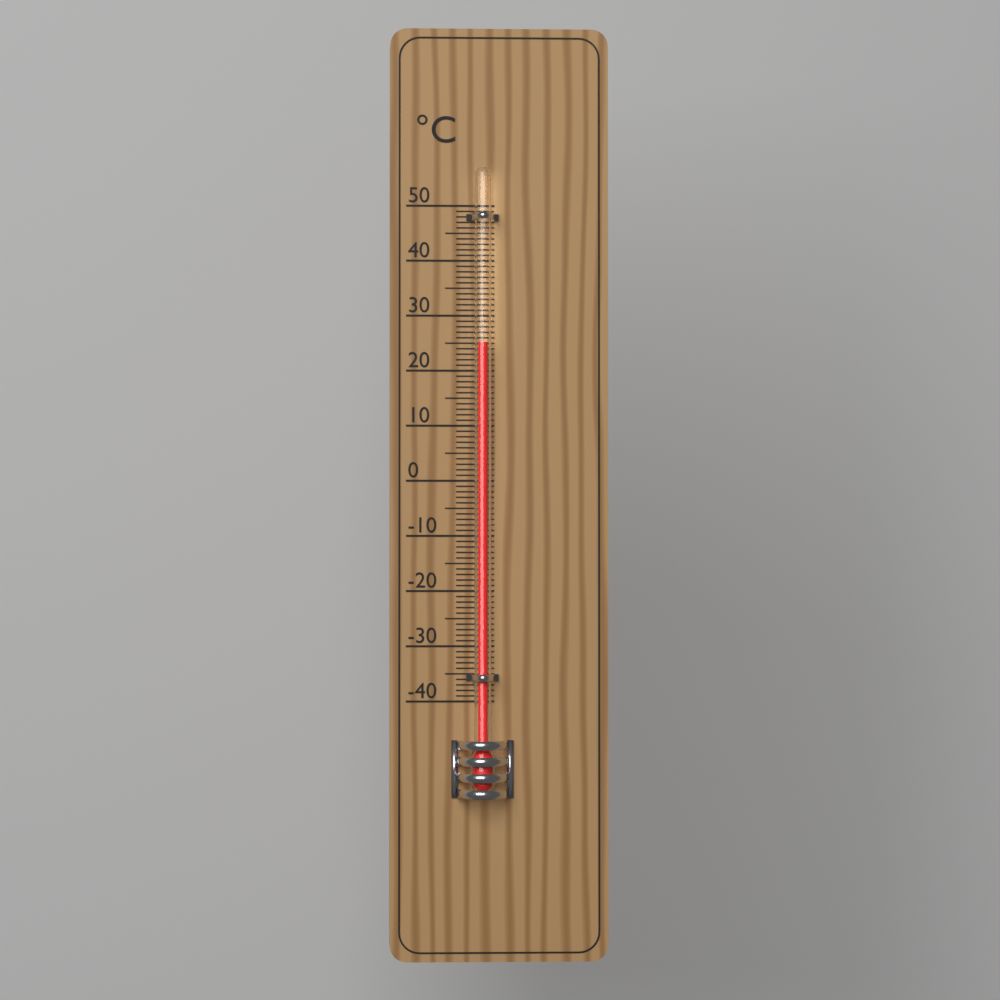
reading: 25 °C
